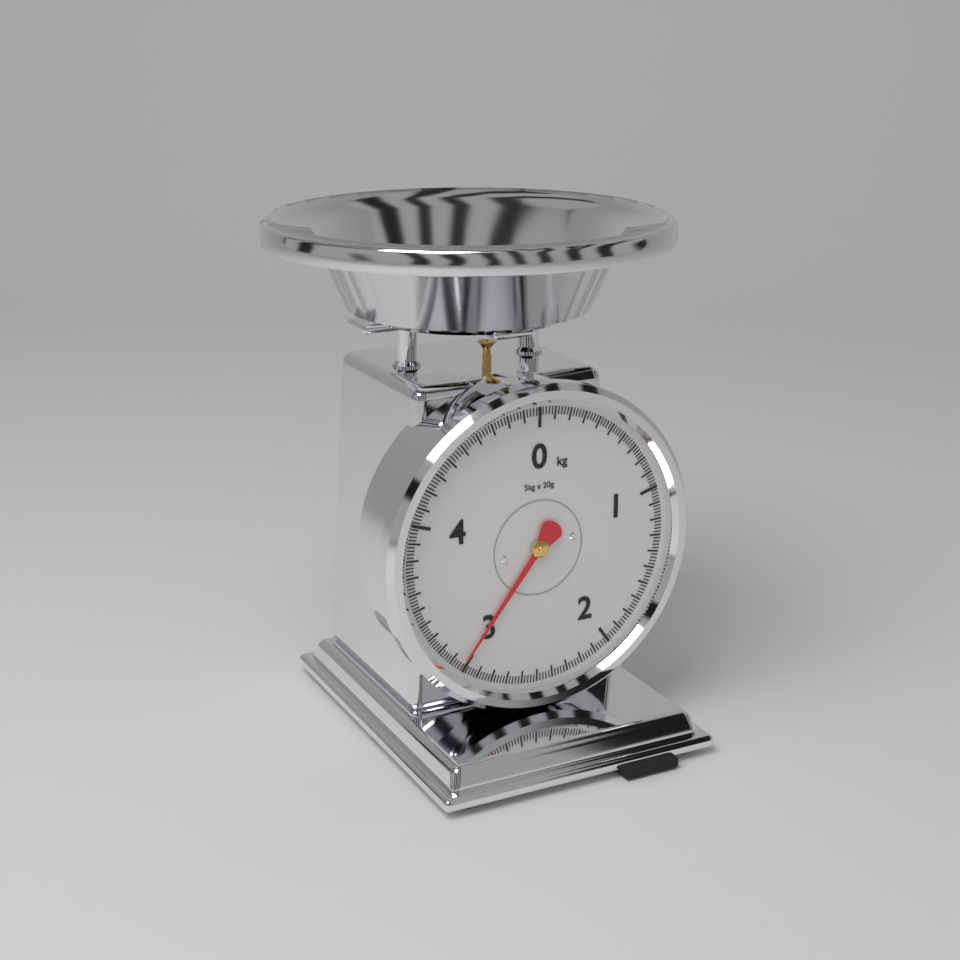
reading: 3.02 kg
